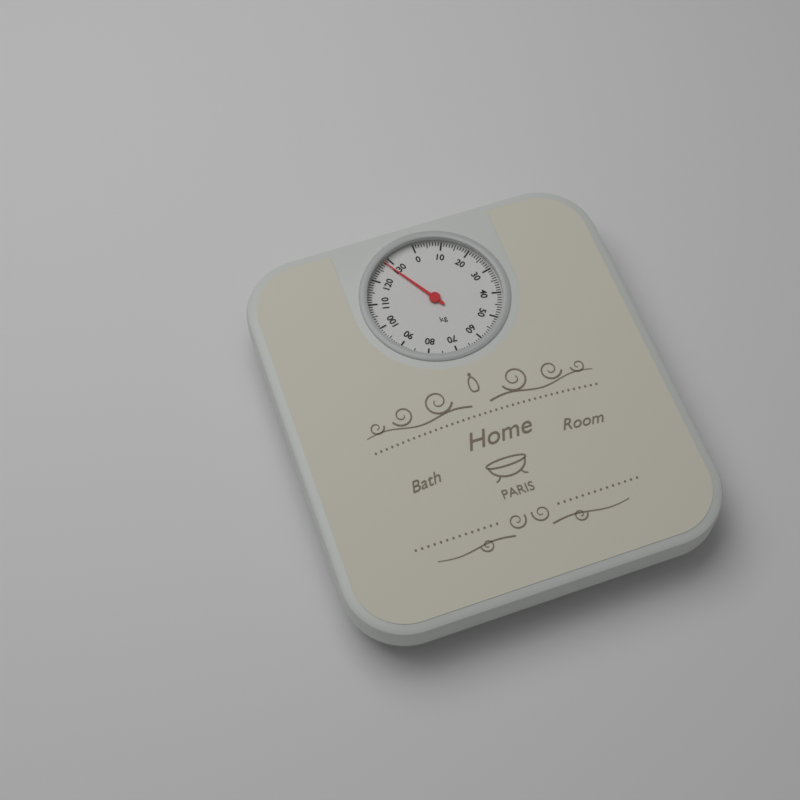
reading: 128 kg
